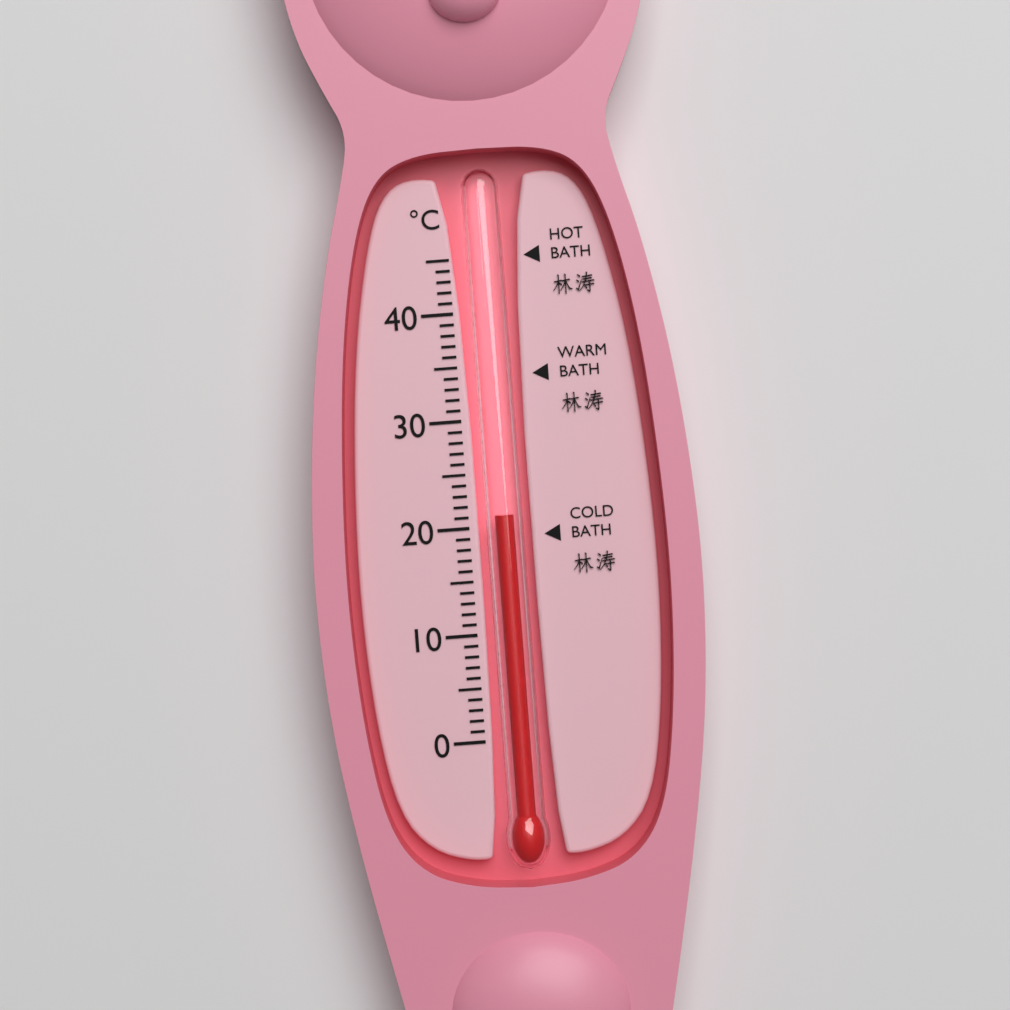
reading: 21 °C
